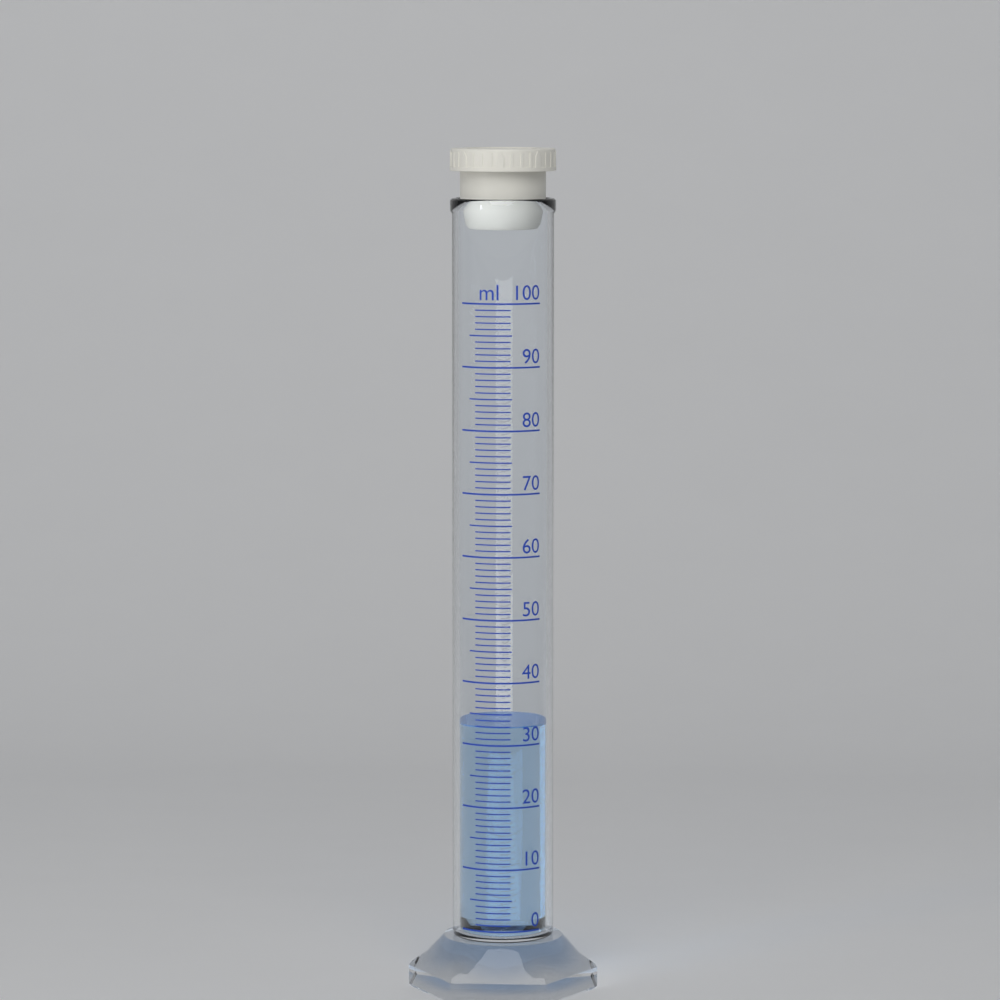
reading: 33 ml
